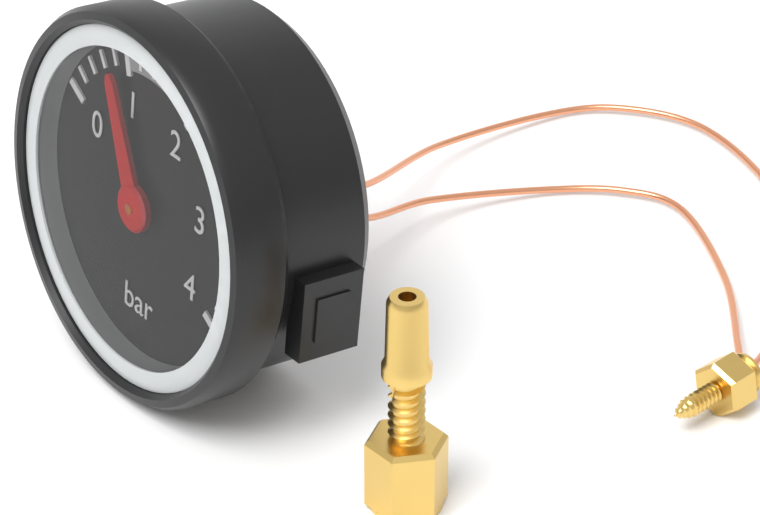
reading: 0.8 bar
